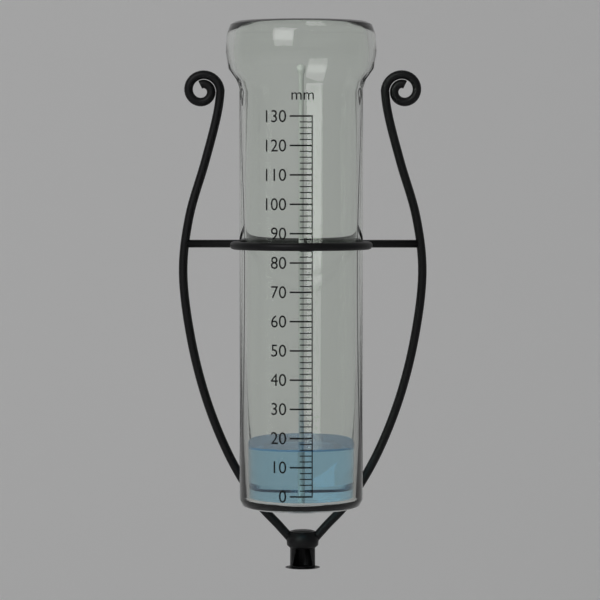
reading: 16 mm
